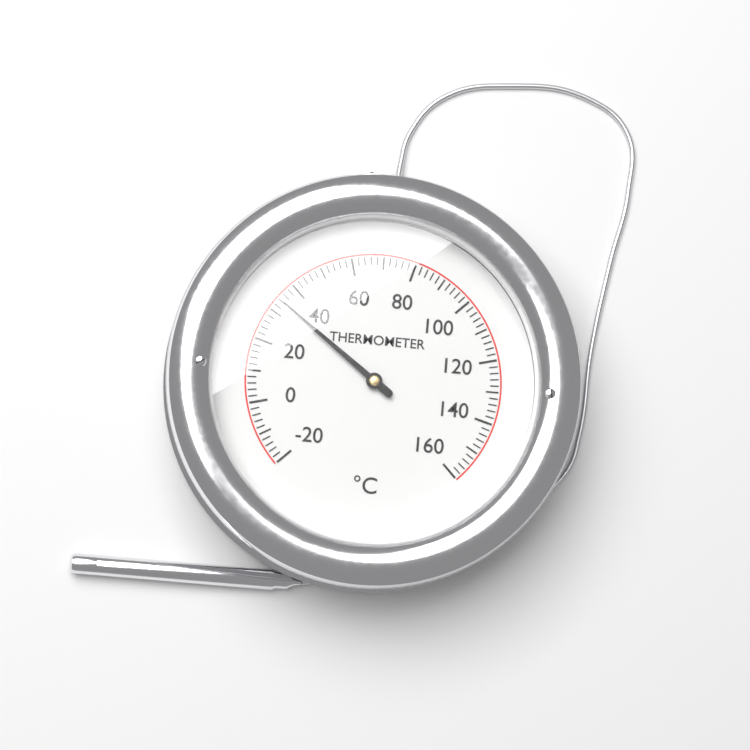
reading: 34 °C
